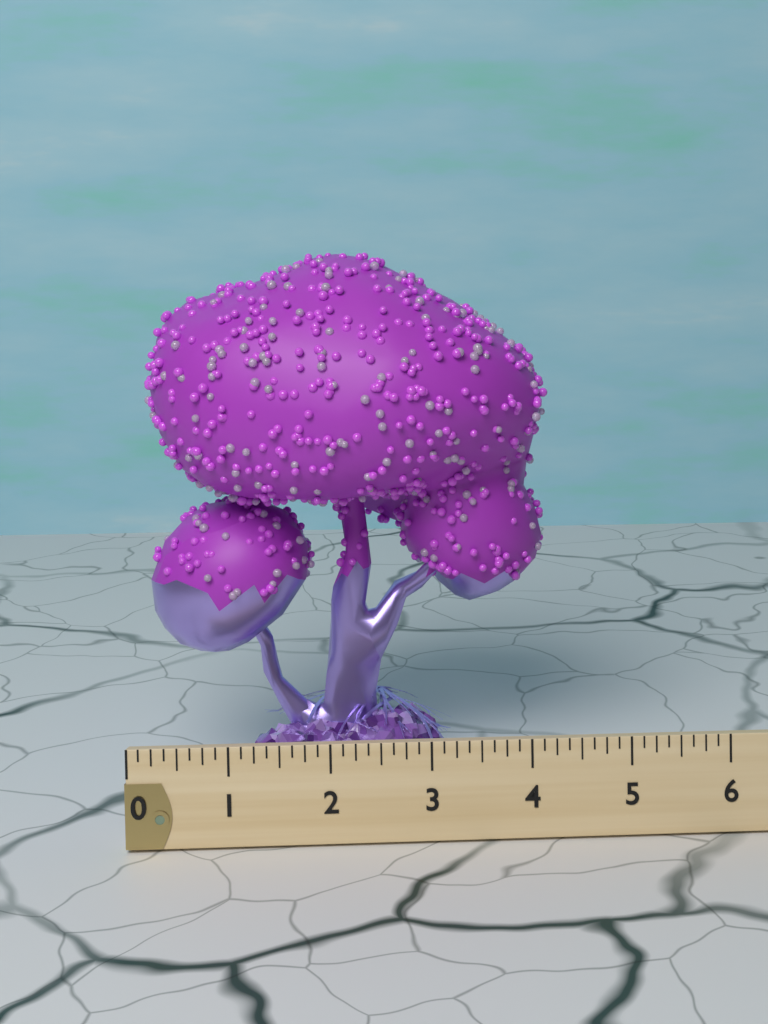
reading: 4.250 (no unit)
